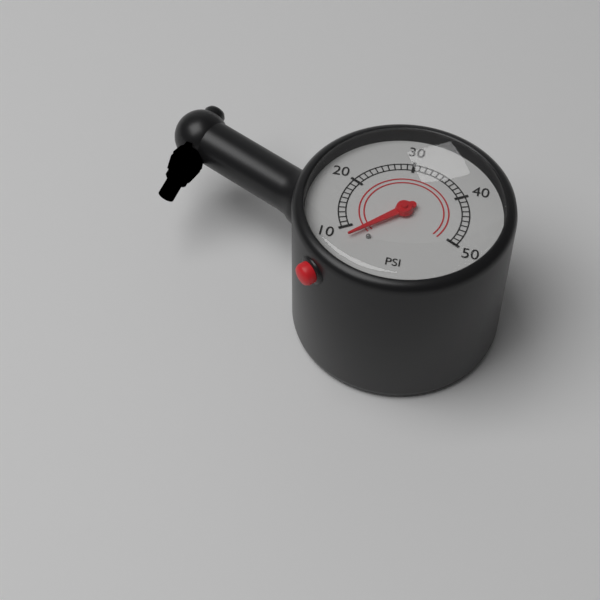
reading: 8 psi
